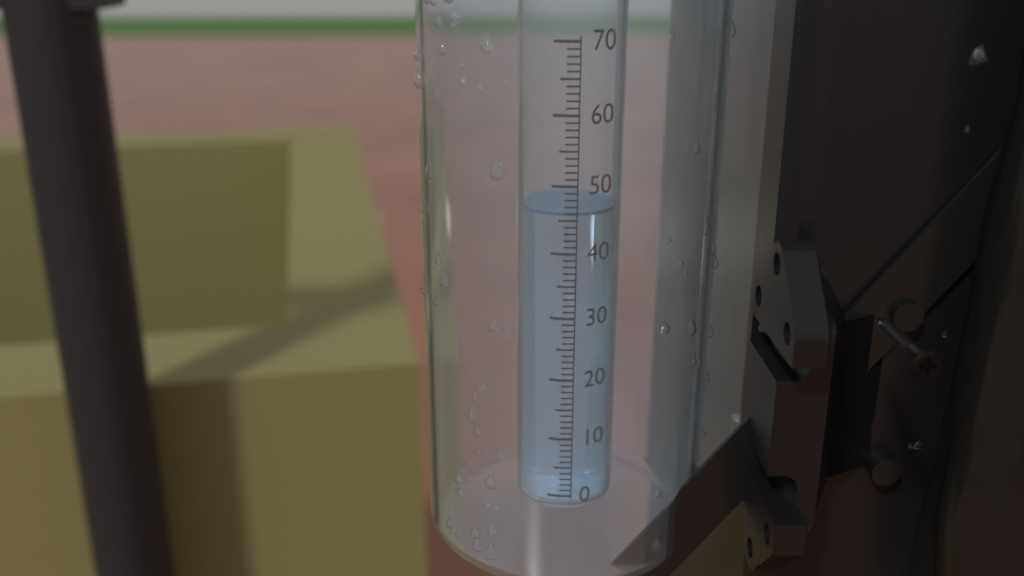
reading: 46 (no unit)
